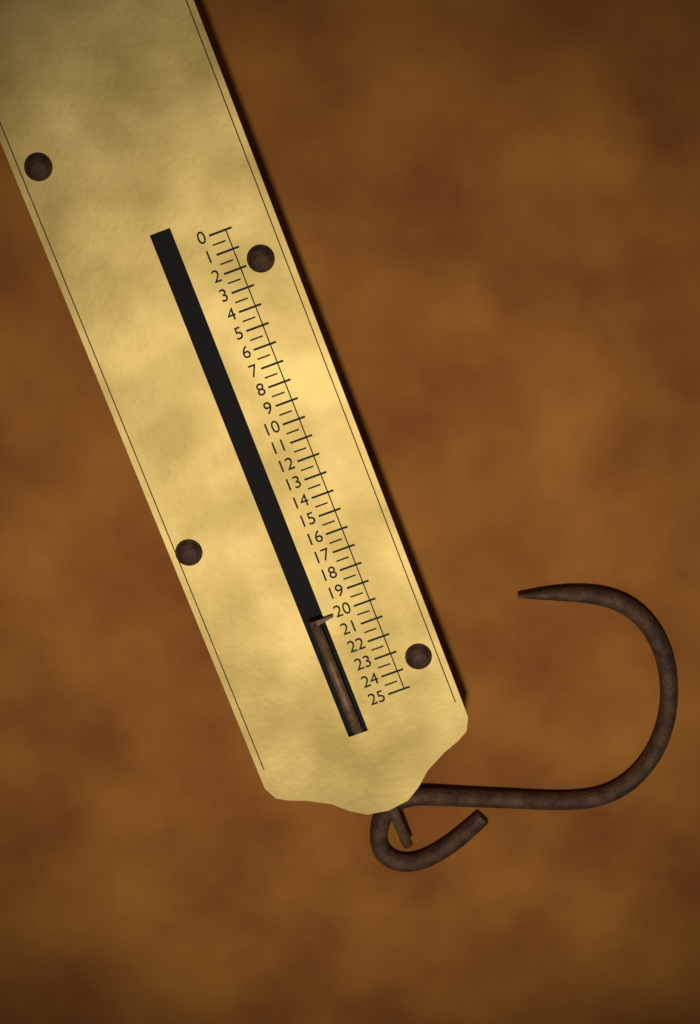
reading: 20.0 (no unit)
